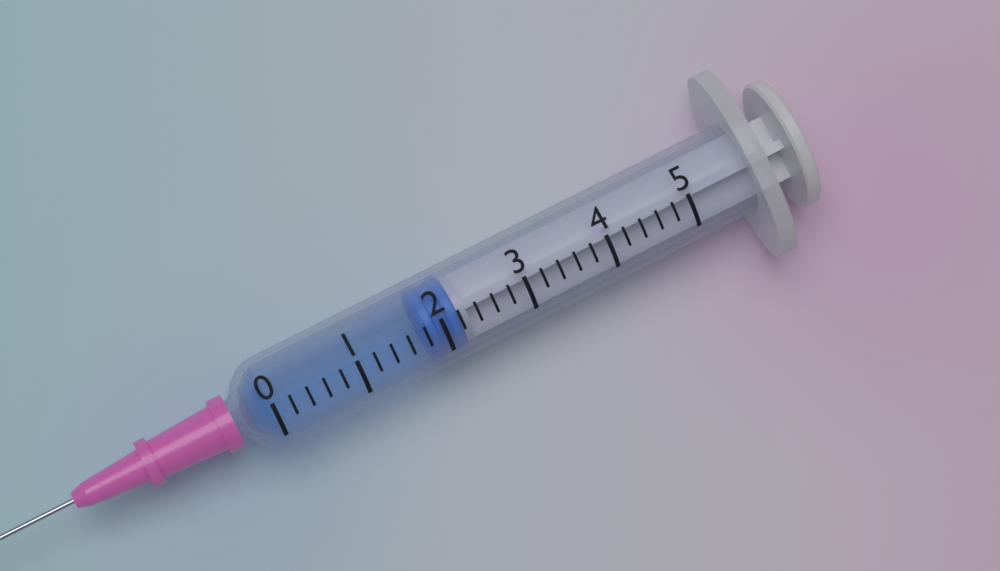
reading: 1.8 (no unit)
